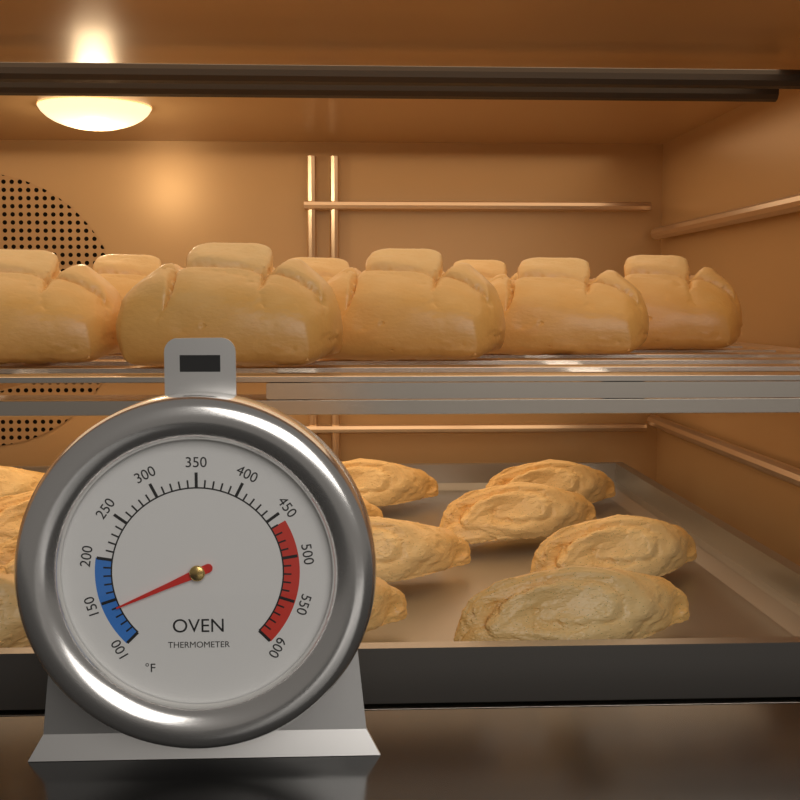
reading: 140 °F
